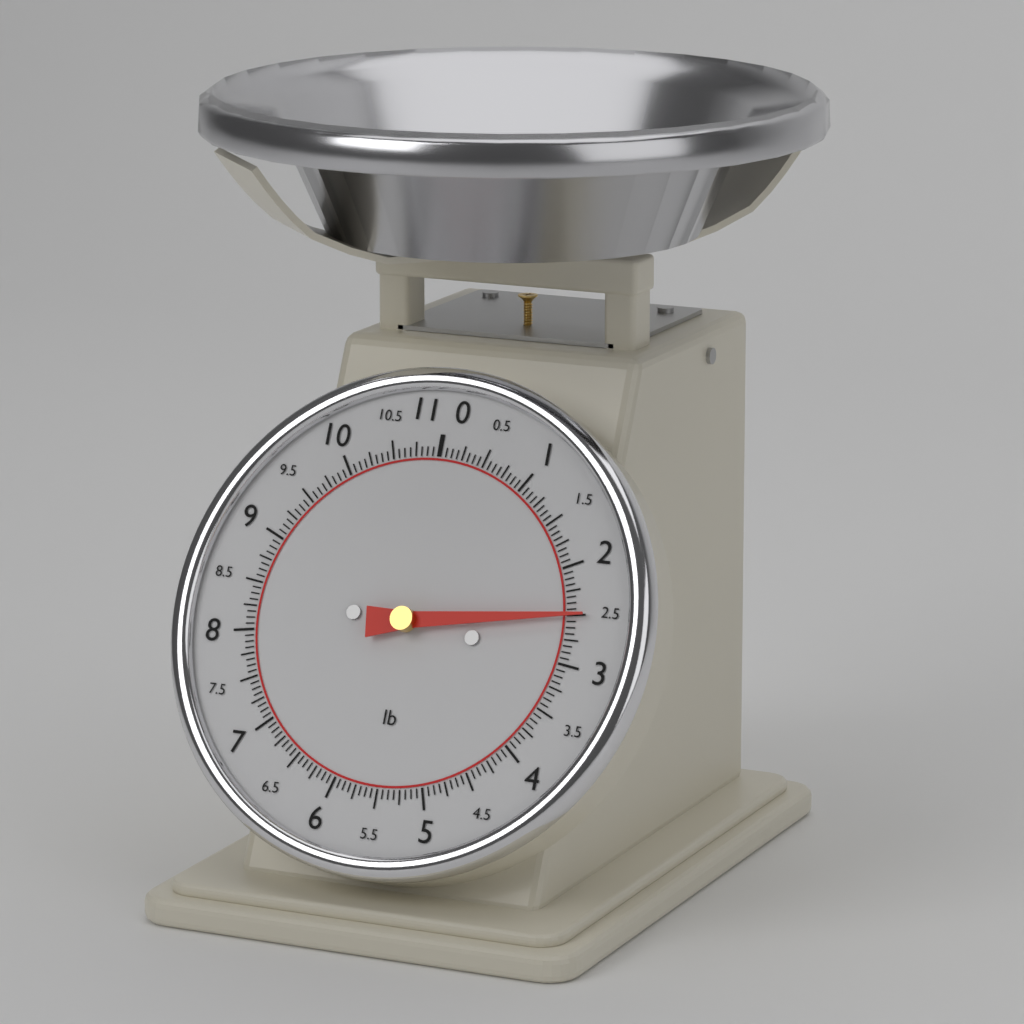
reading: 2.5000 lb
